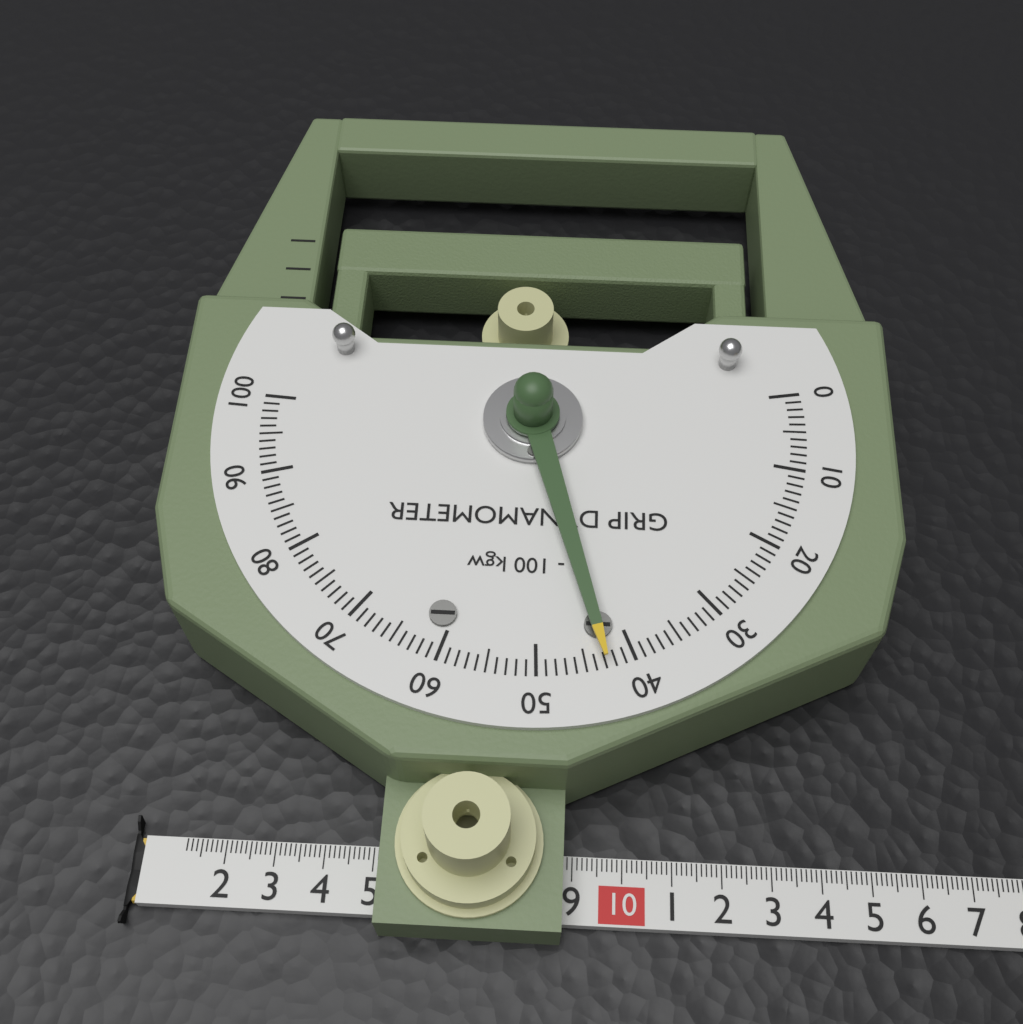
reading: 43 kgw
